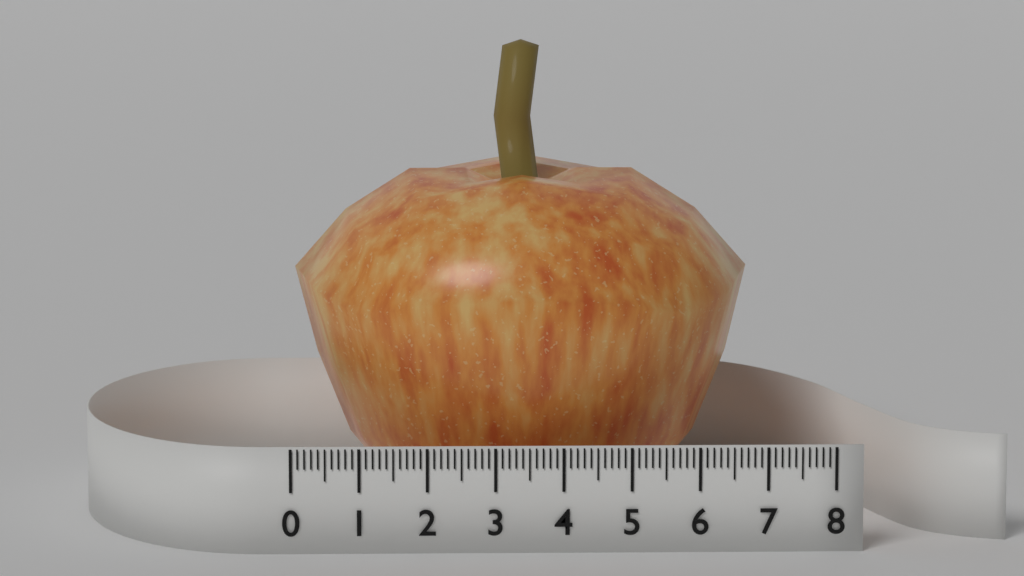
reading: 6.9 (no unit)
